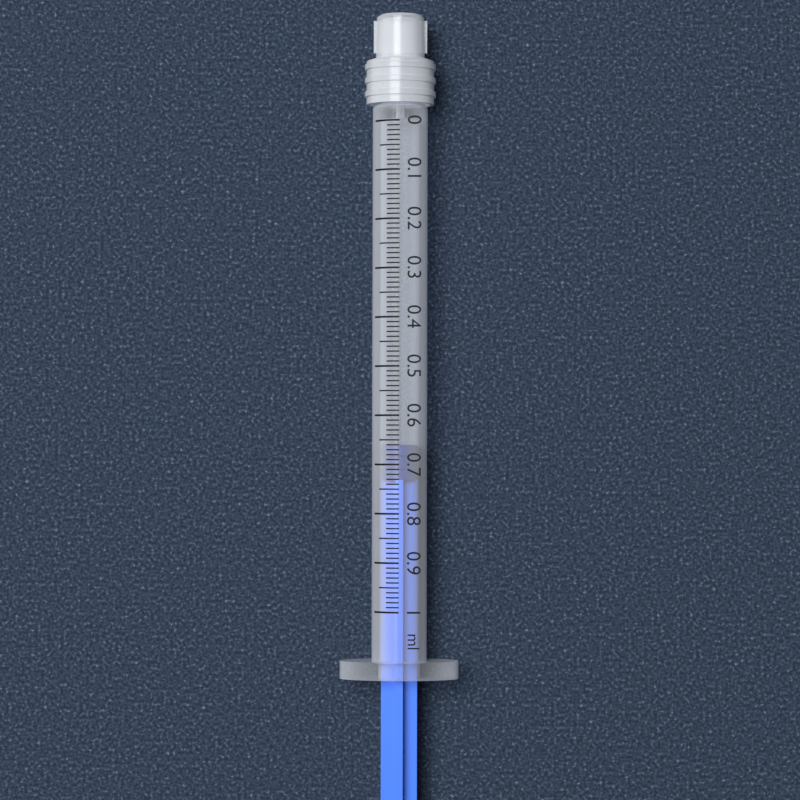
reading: 0.66 ml
